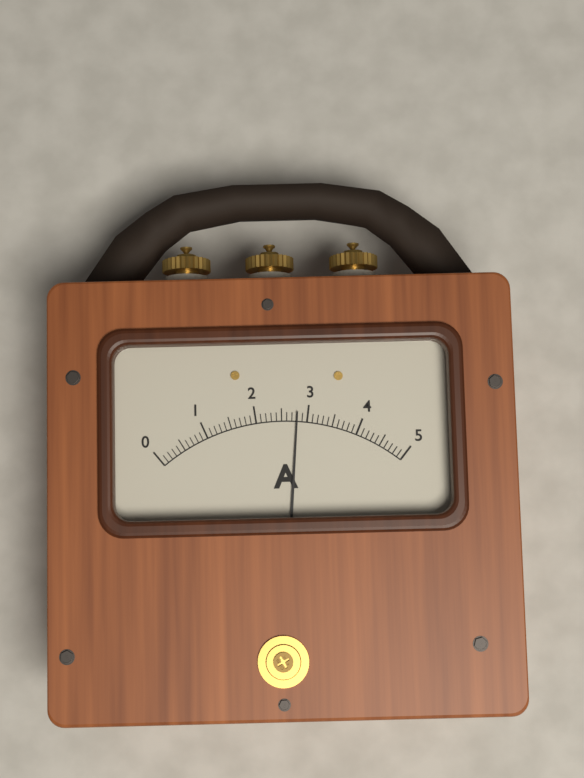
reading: 2.8 A
